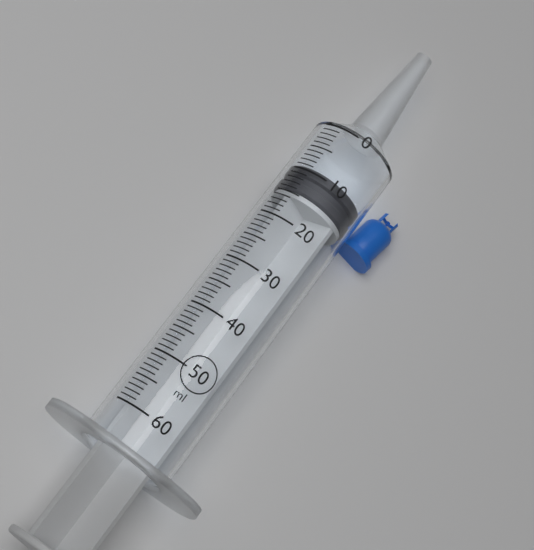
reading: 9 ml
